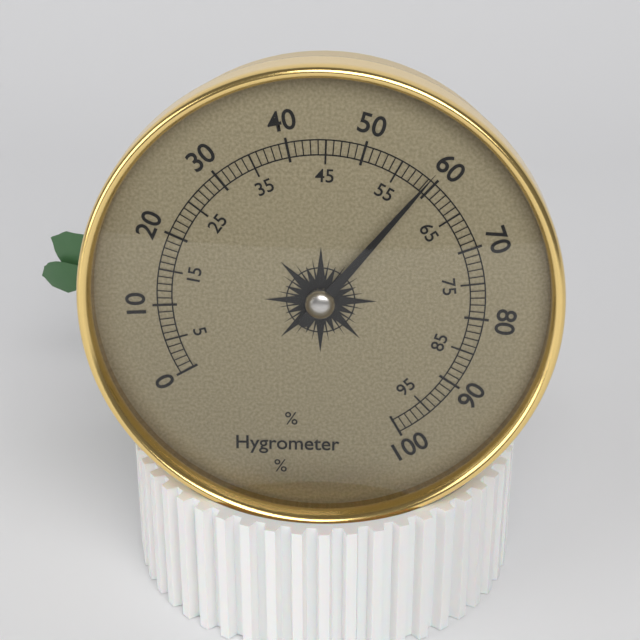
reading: 59 %
